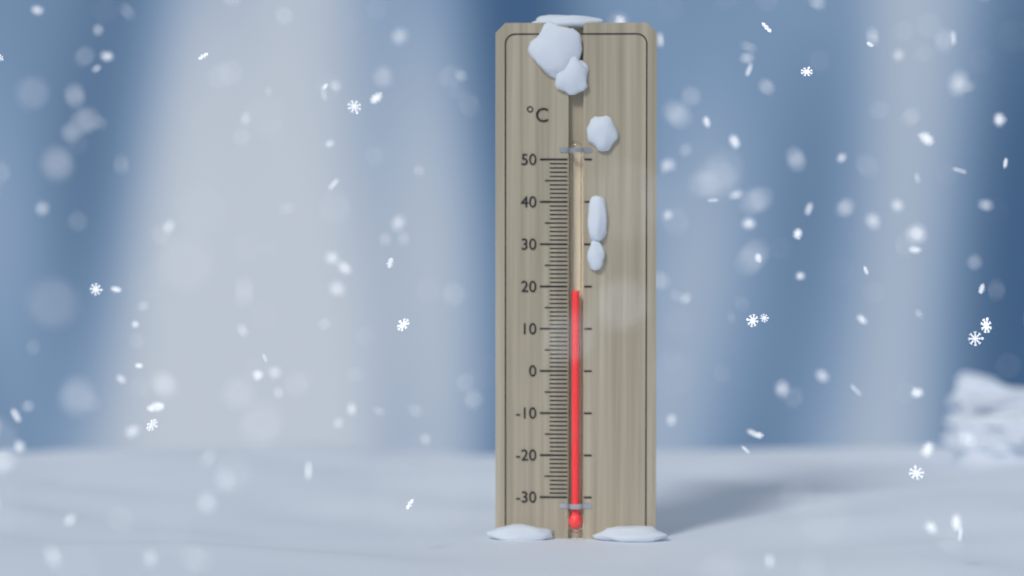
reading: 19 °C
